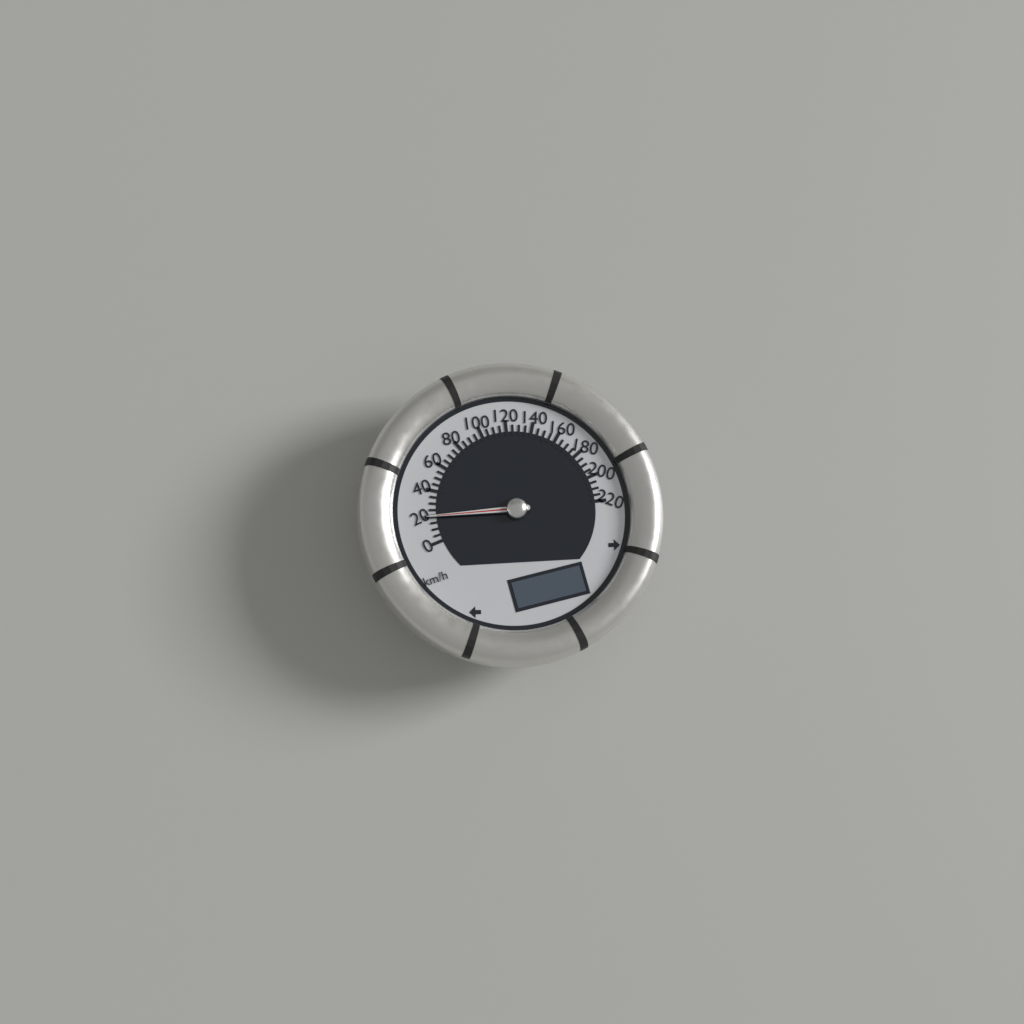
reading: 20 km/h
